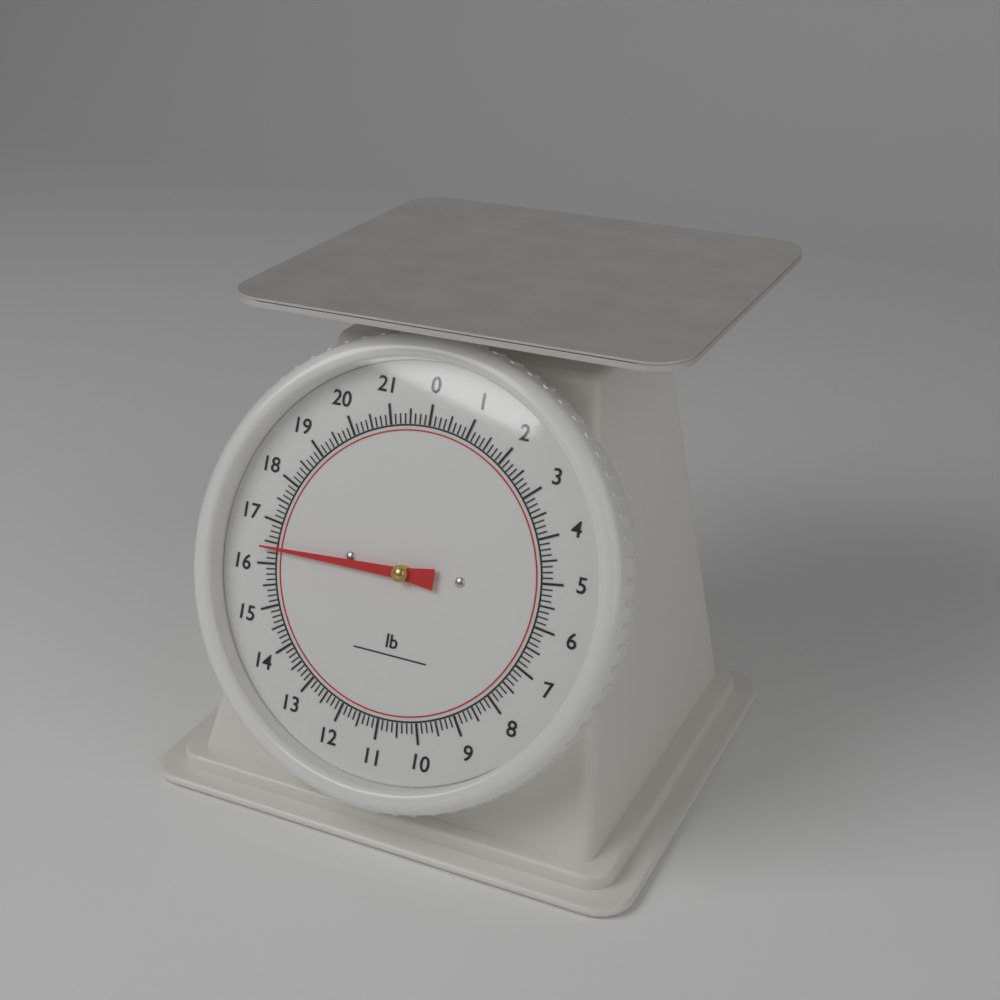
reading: 16.375 lb
